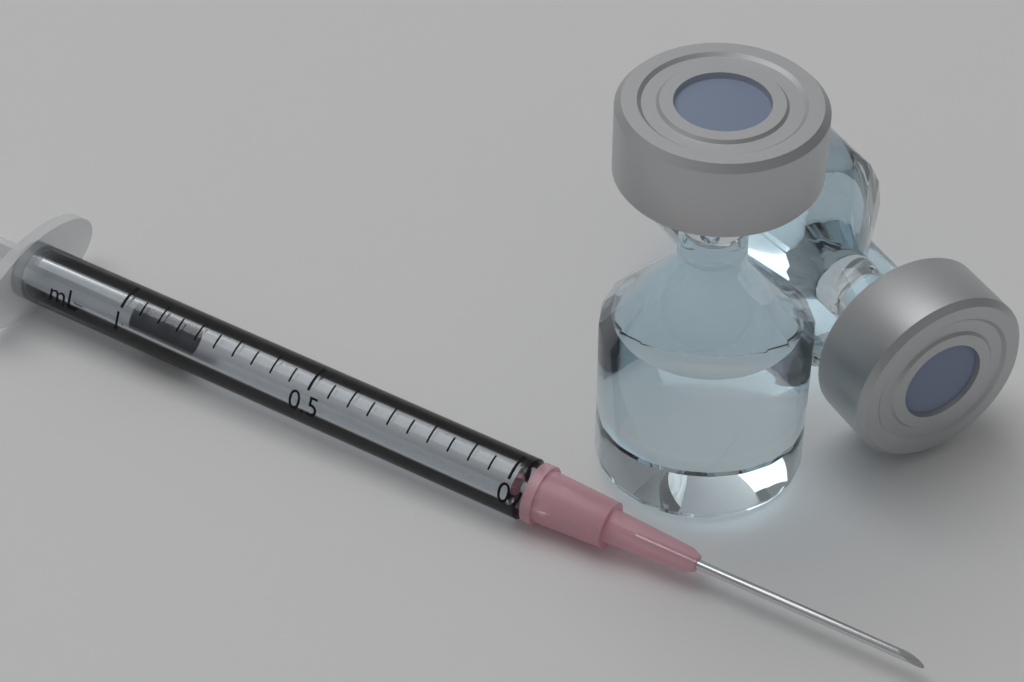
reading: 0.85 mL
